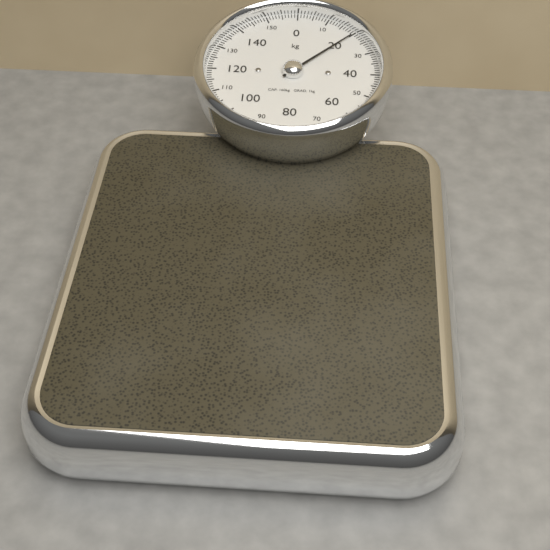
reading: 20 kg
